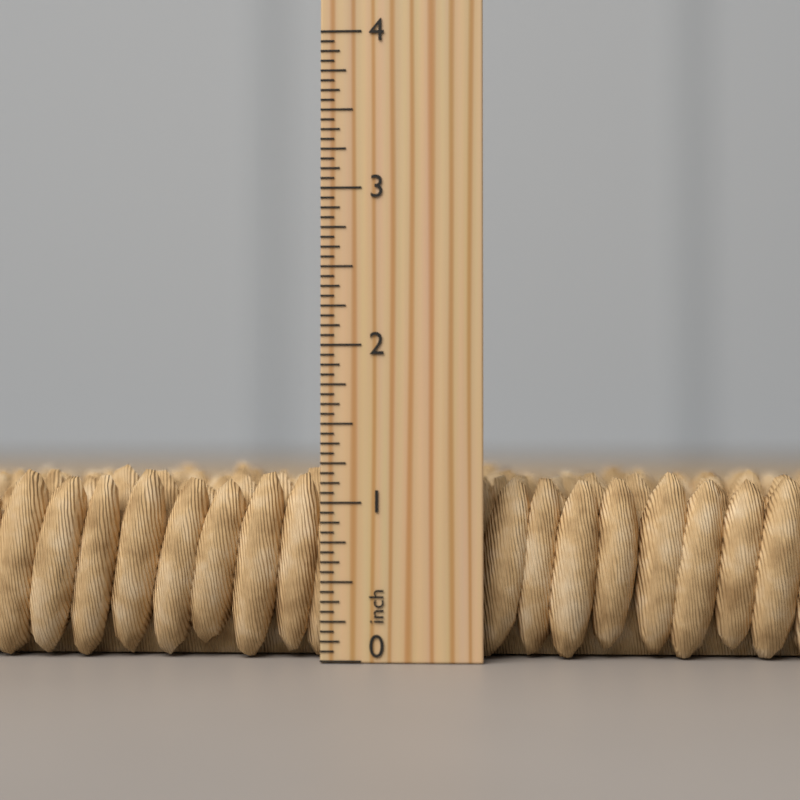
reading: 1.2500 inch
